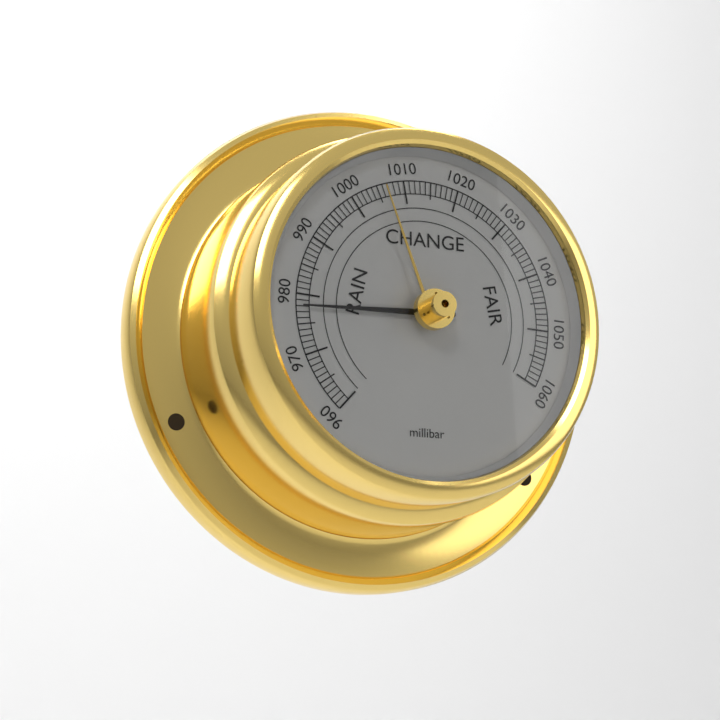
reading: 978 millibar
